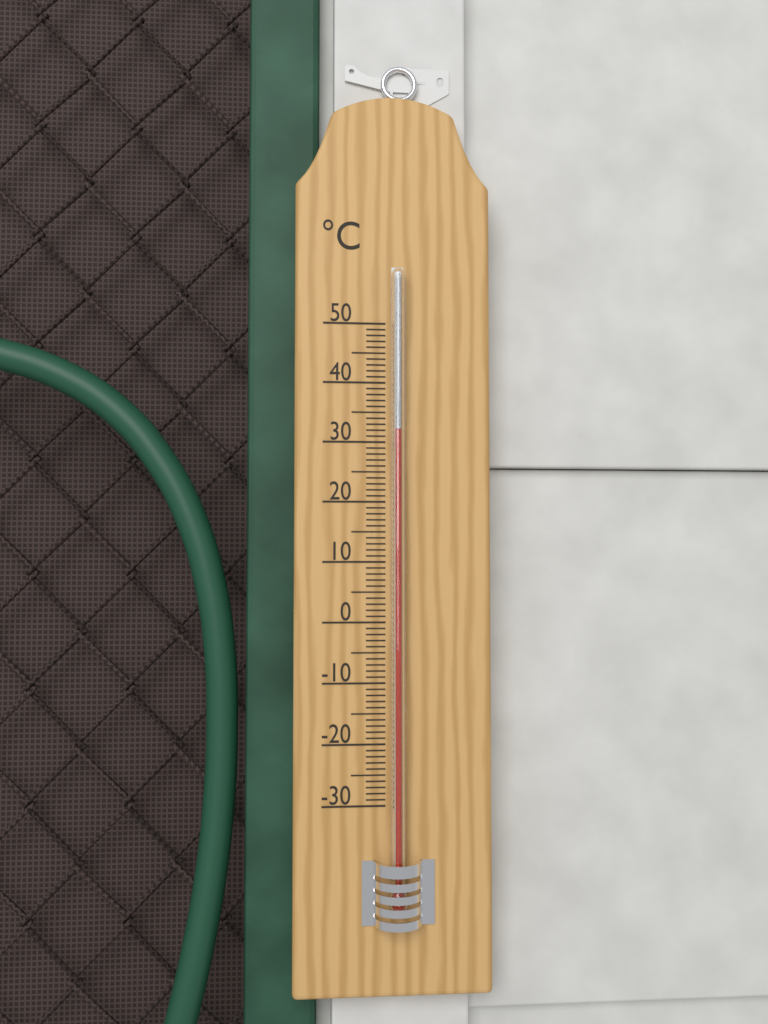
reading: 32 °C
